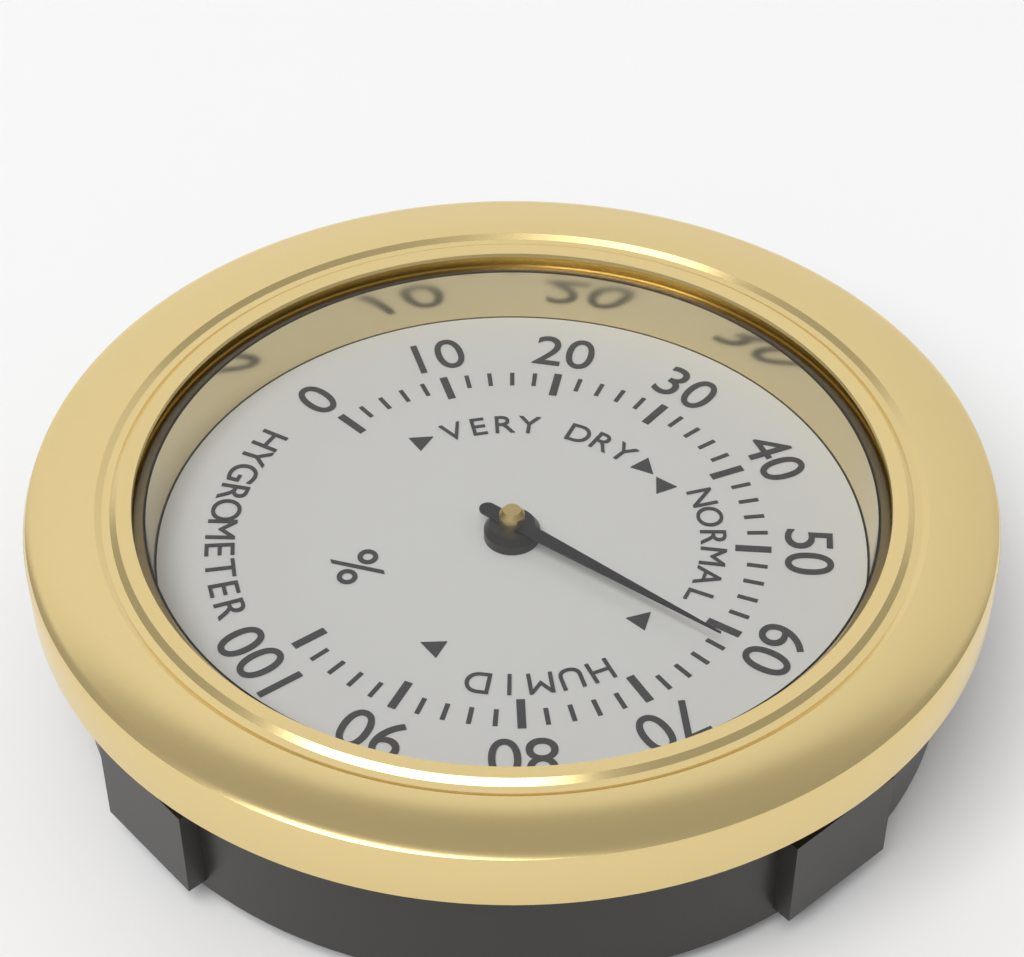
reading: 62 %
